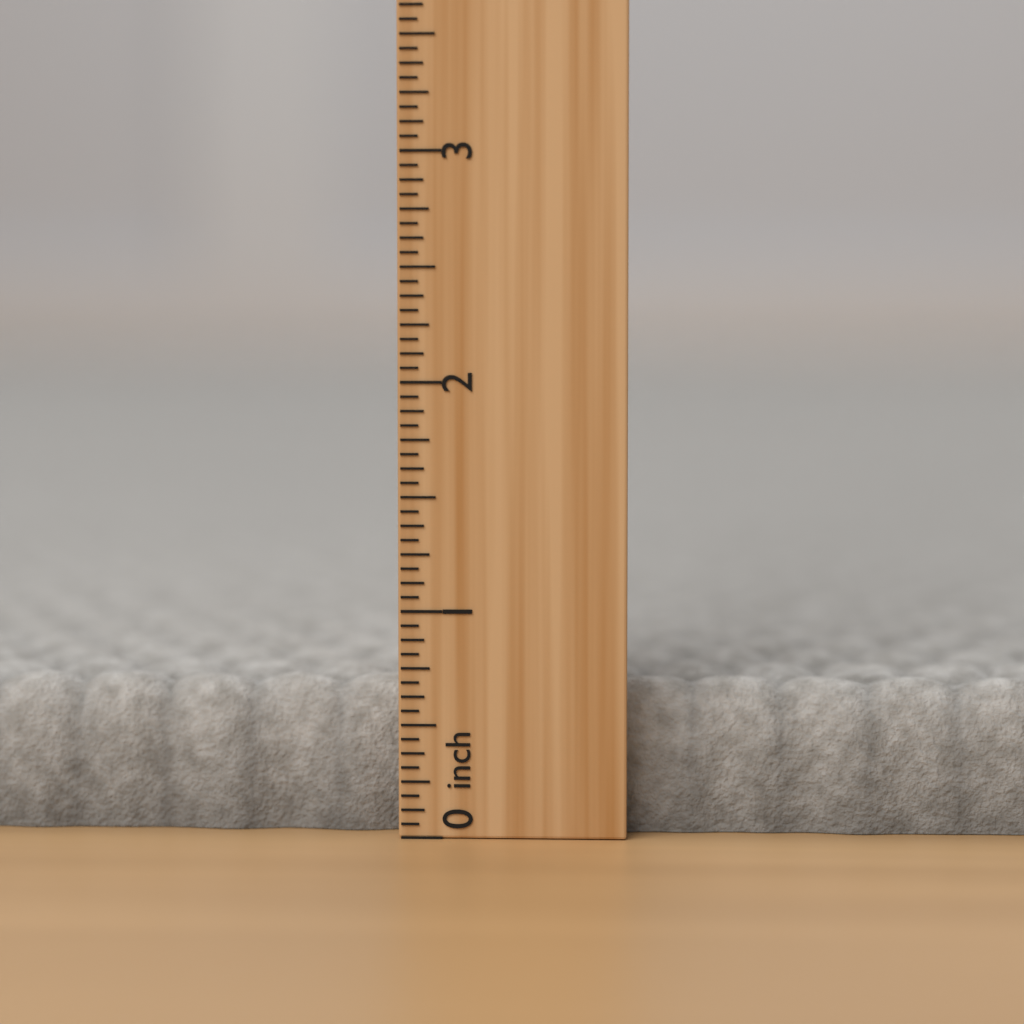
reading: 0.6875 inch
